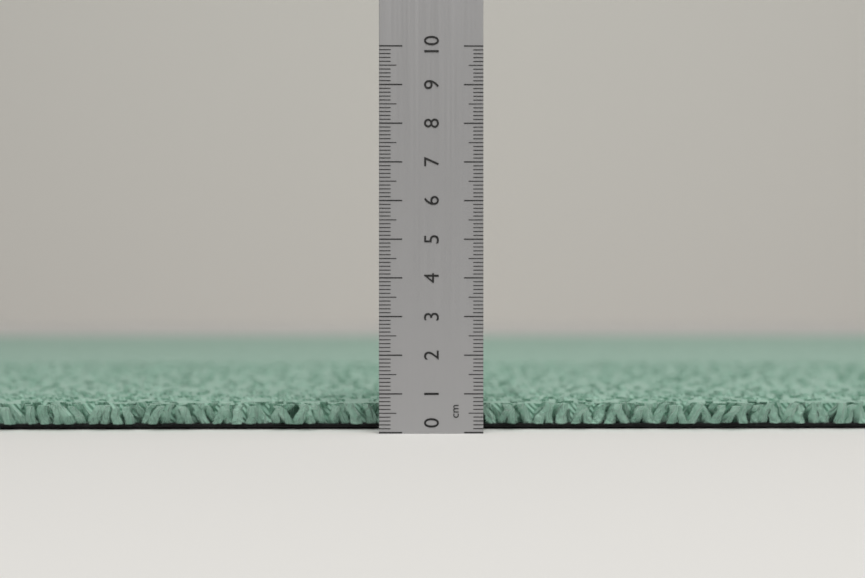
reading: 0.7 cm
